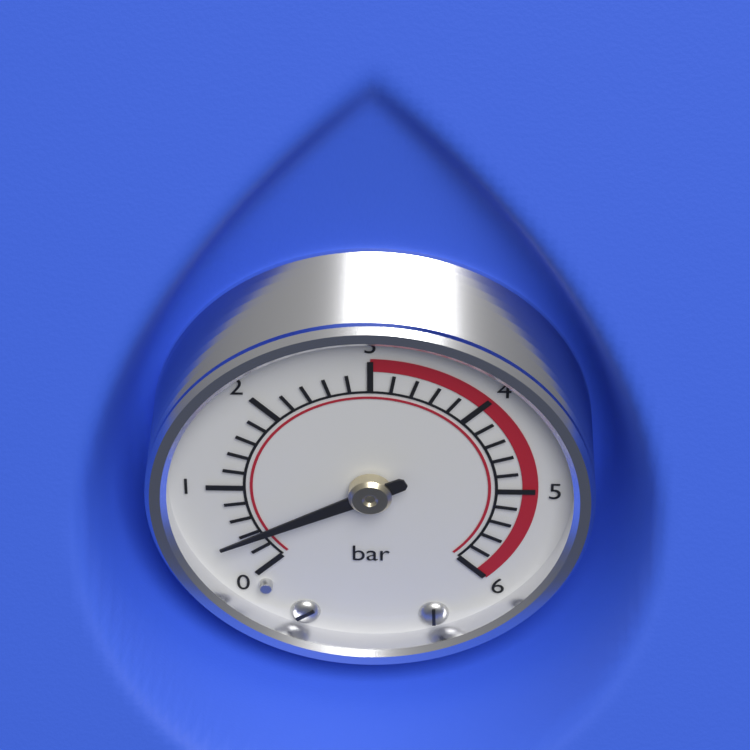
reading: 0.4 bar
